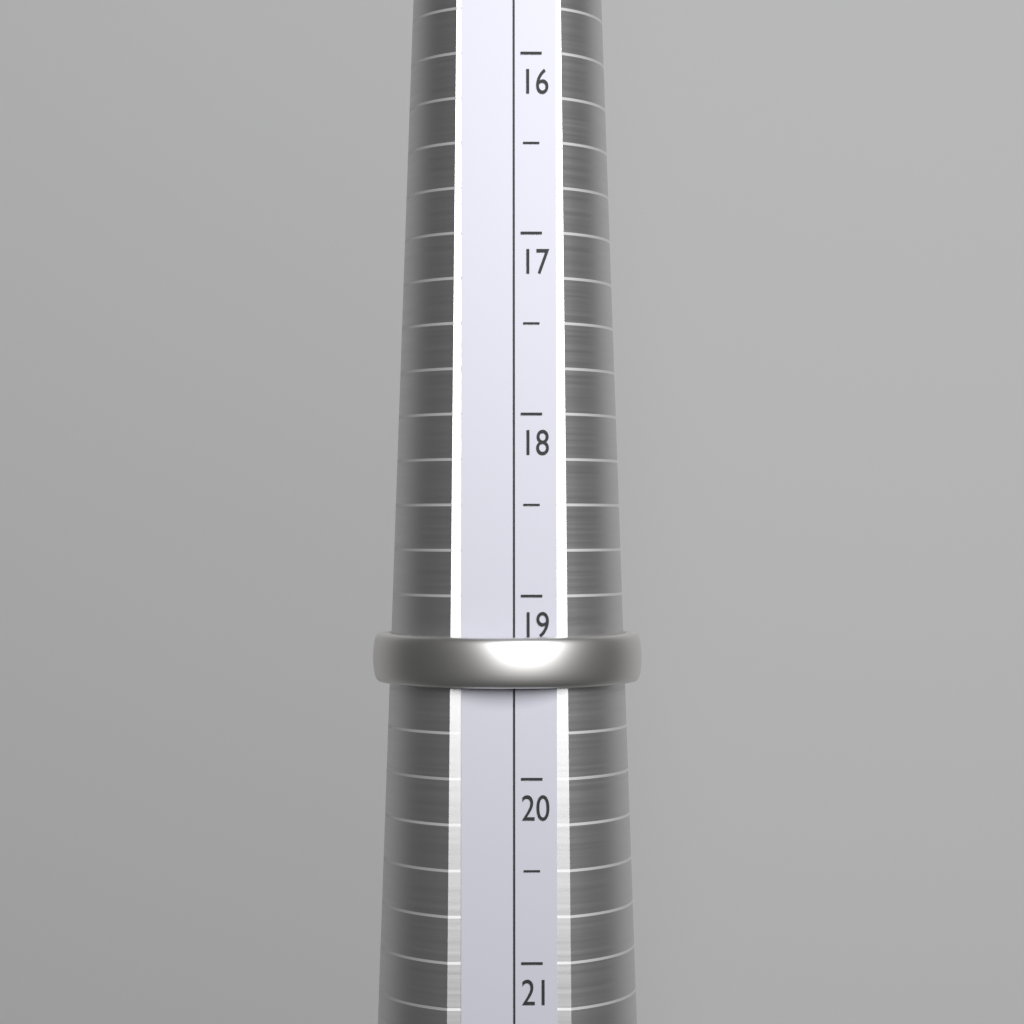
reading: 19.5 (no unit)
